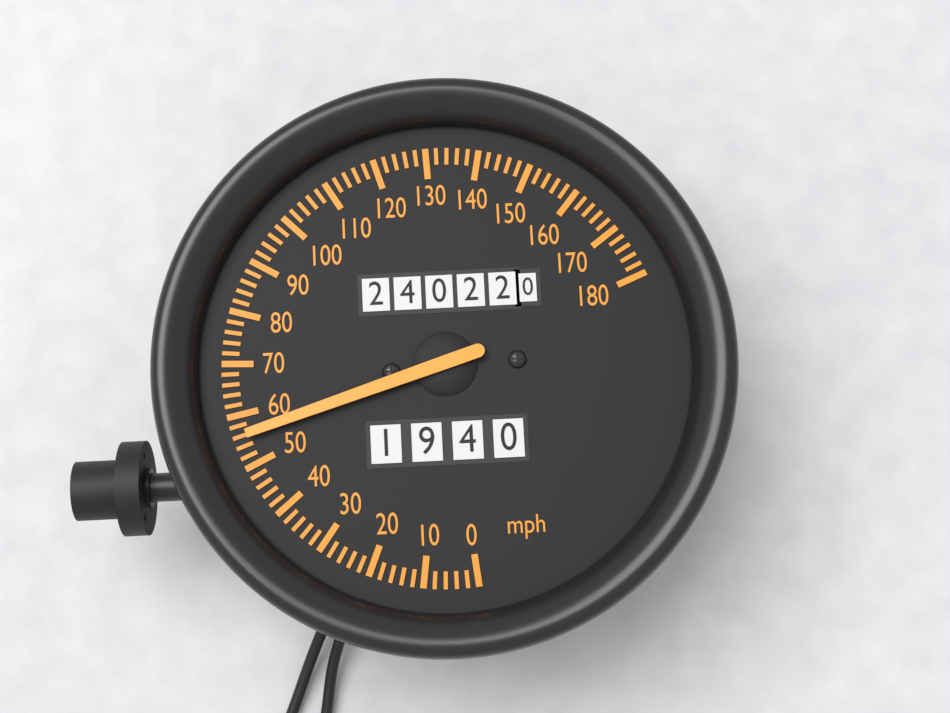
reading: 56 mph
